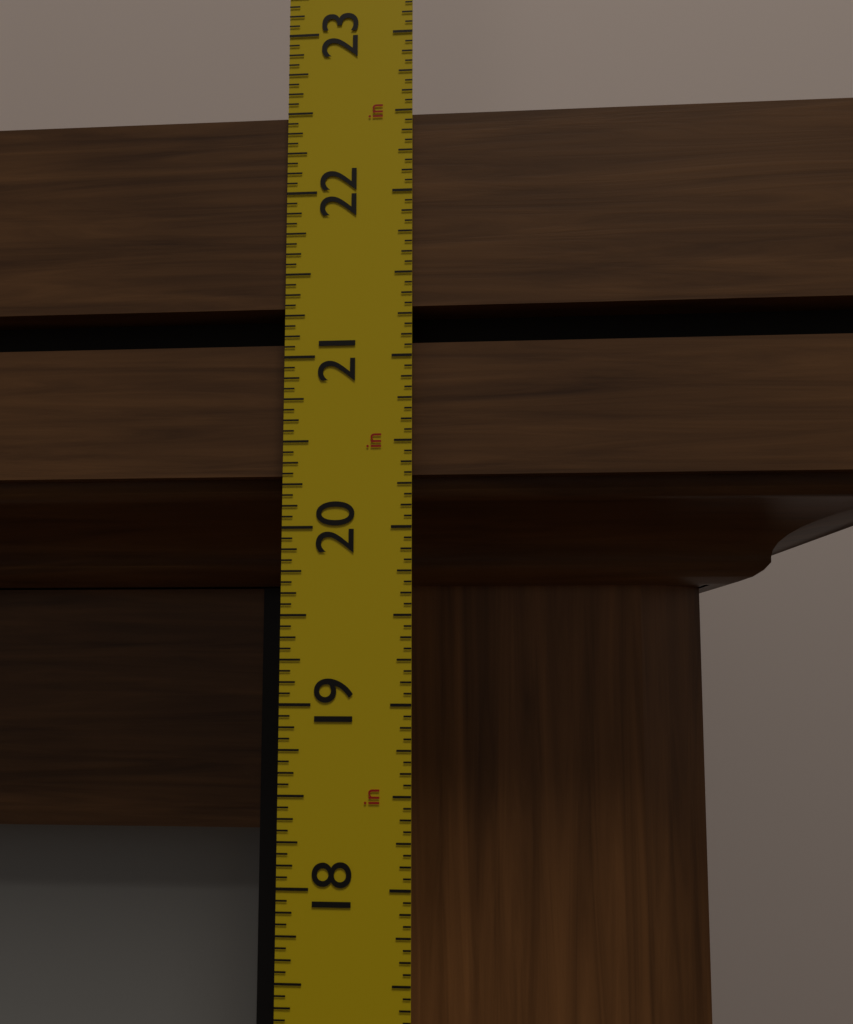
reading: 22.5000 in
